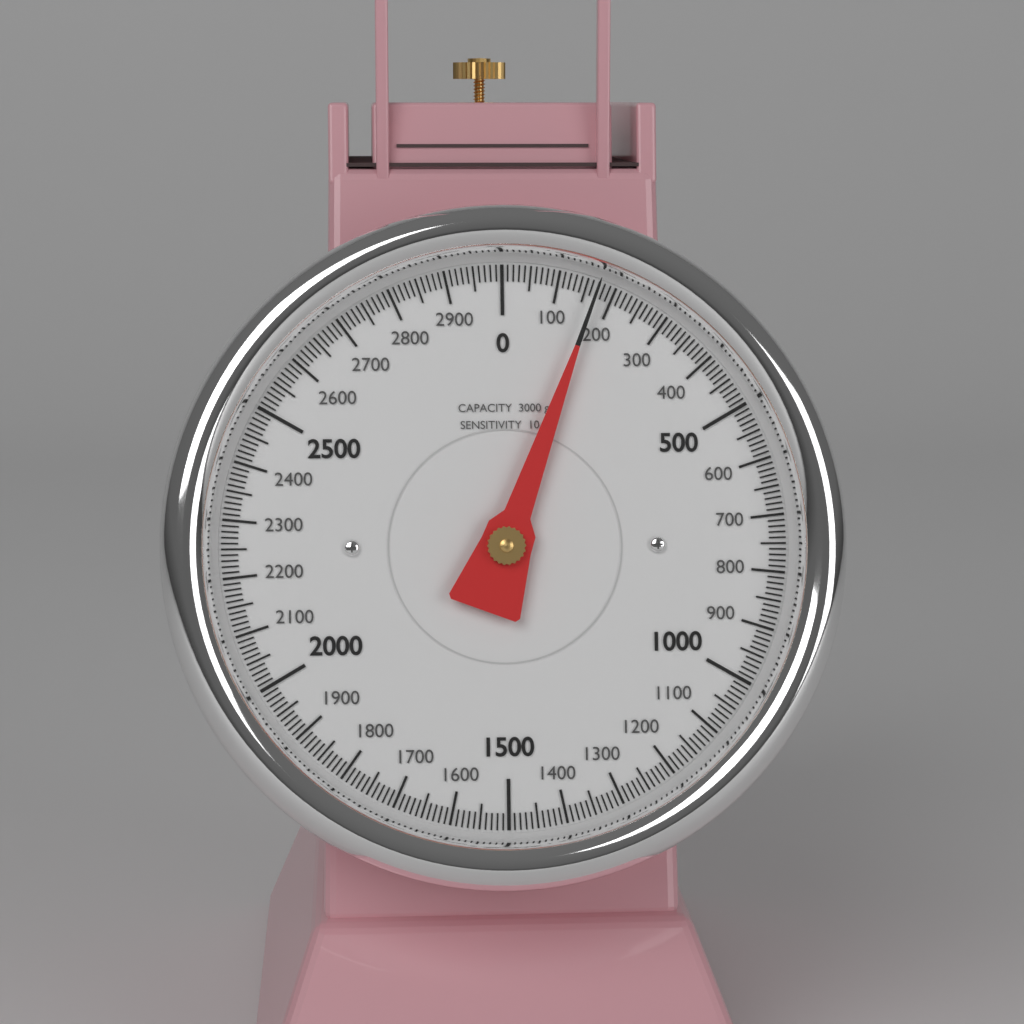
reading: 170 g
